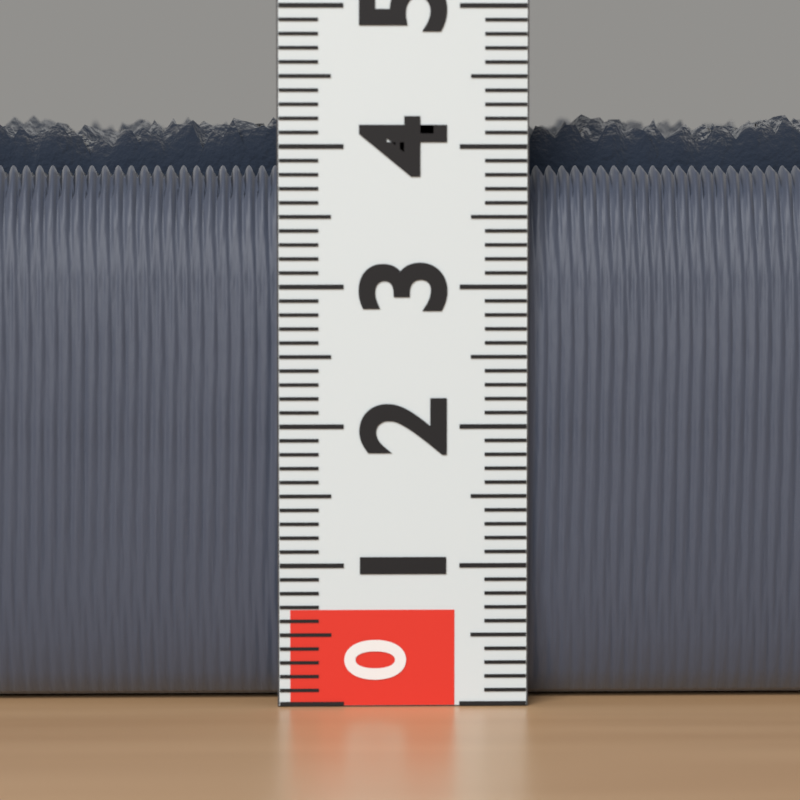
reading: 4.3 (no unit)
